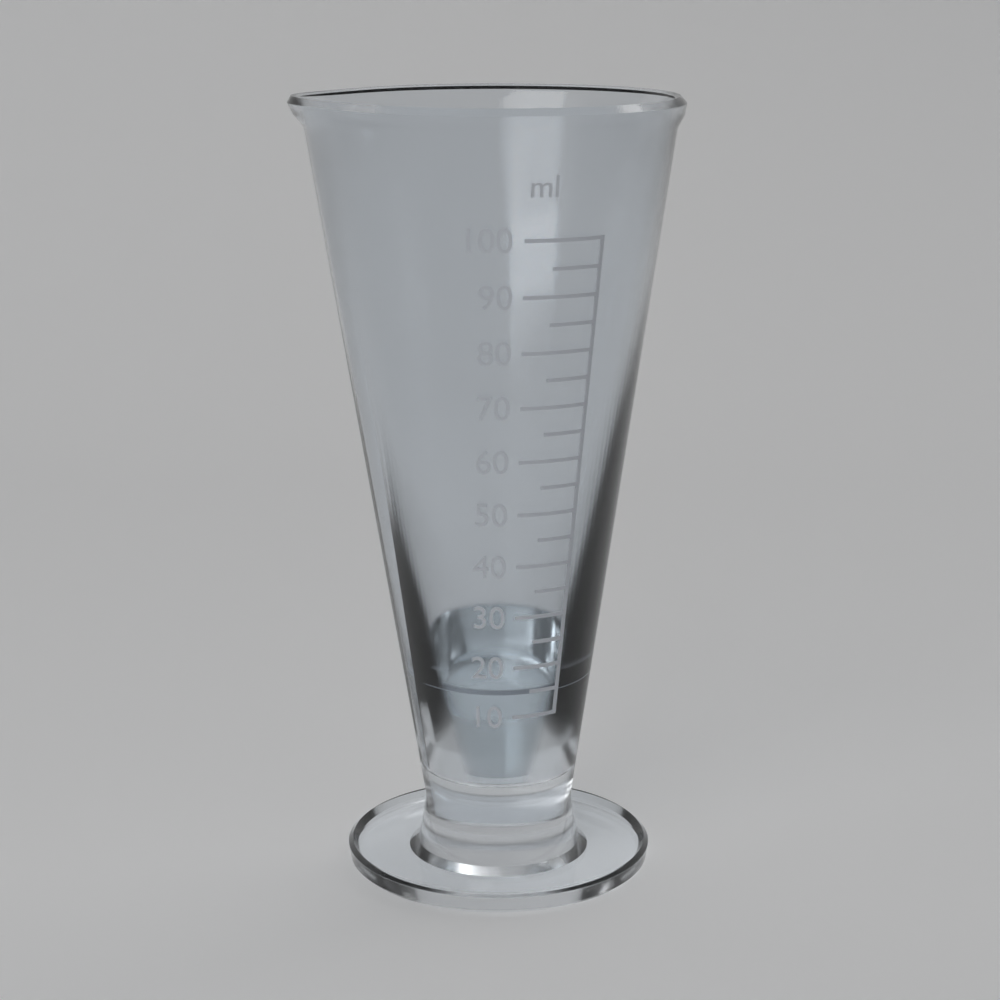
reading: 15 ml
